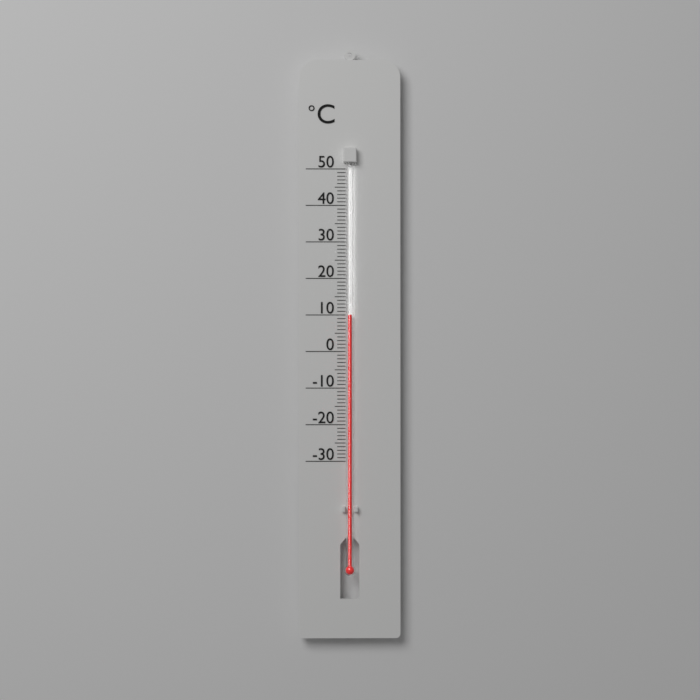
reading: 10 °C
